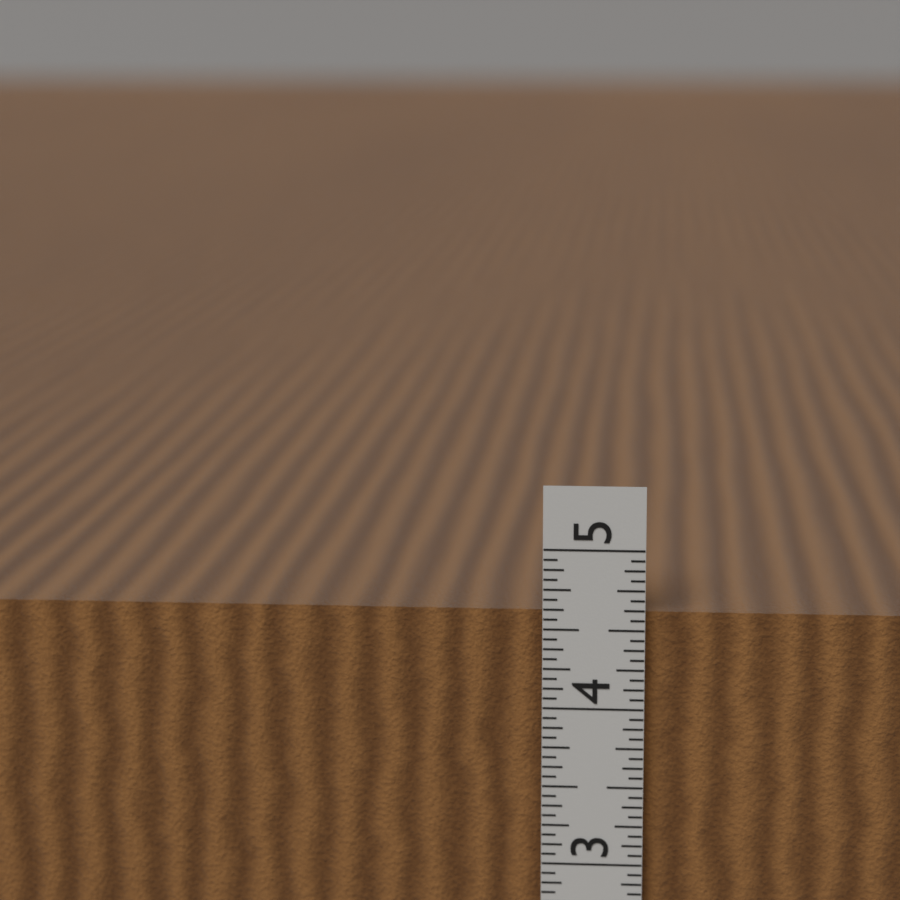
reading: 4.6875 in
